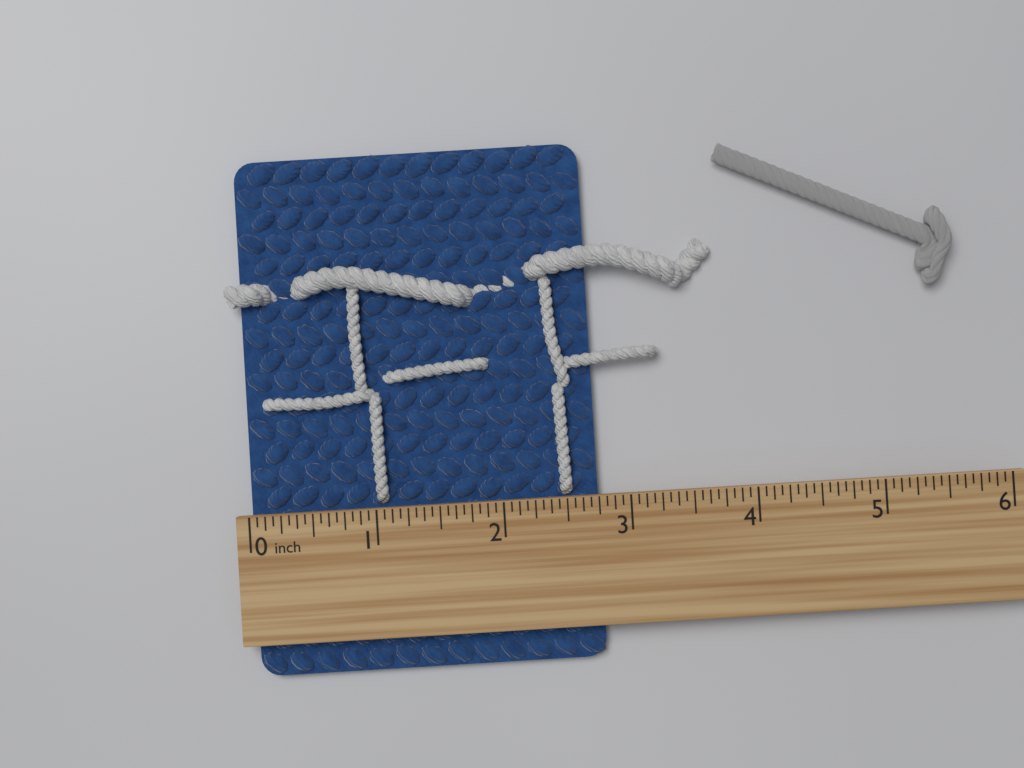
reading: 2.7500 inch
